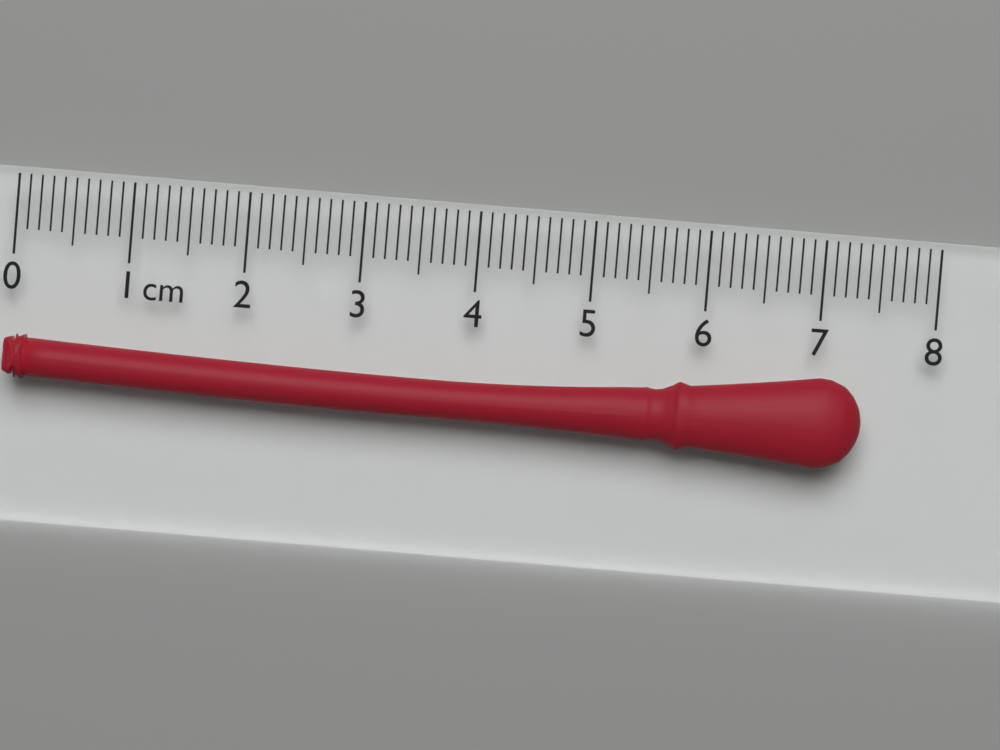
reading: 7.4 cm
